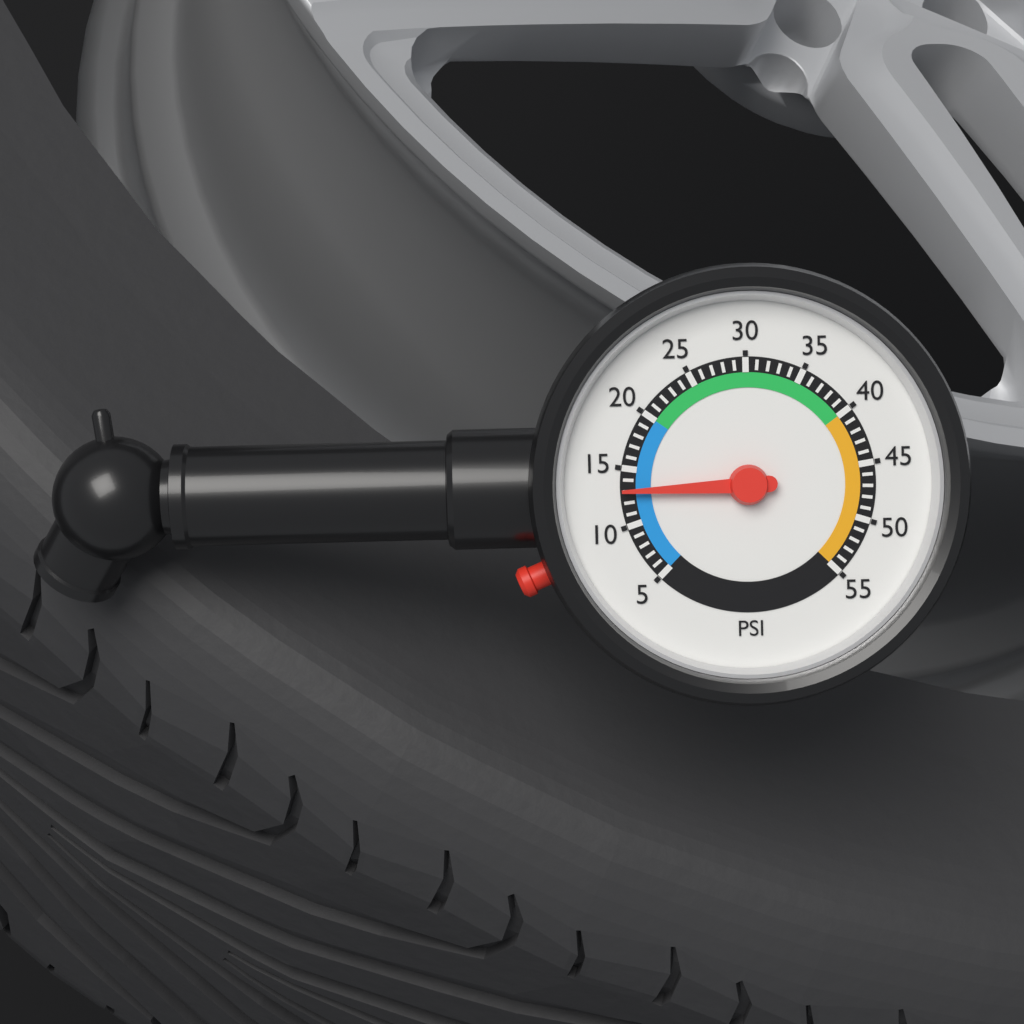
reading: 13 psi
